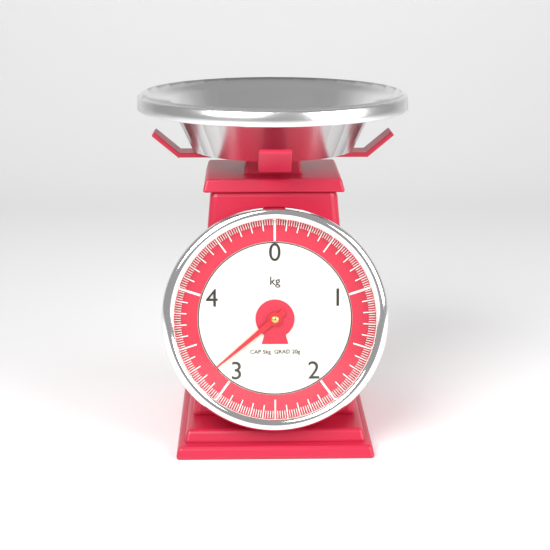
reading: 3.20 kg
